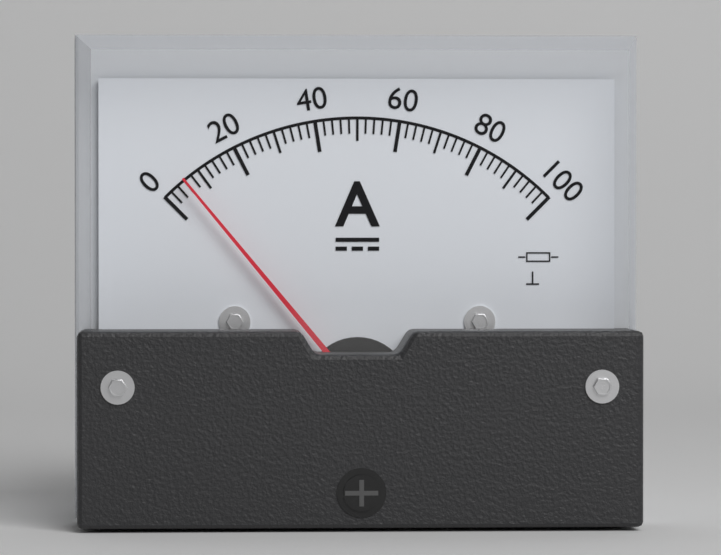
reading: 6 A
